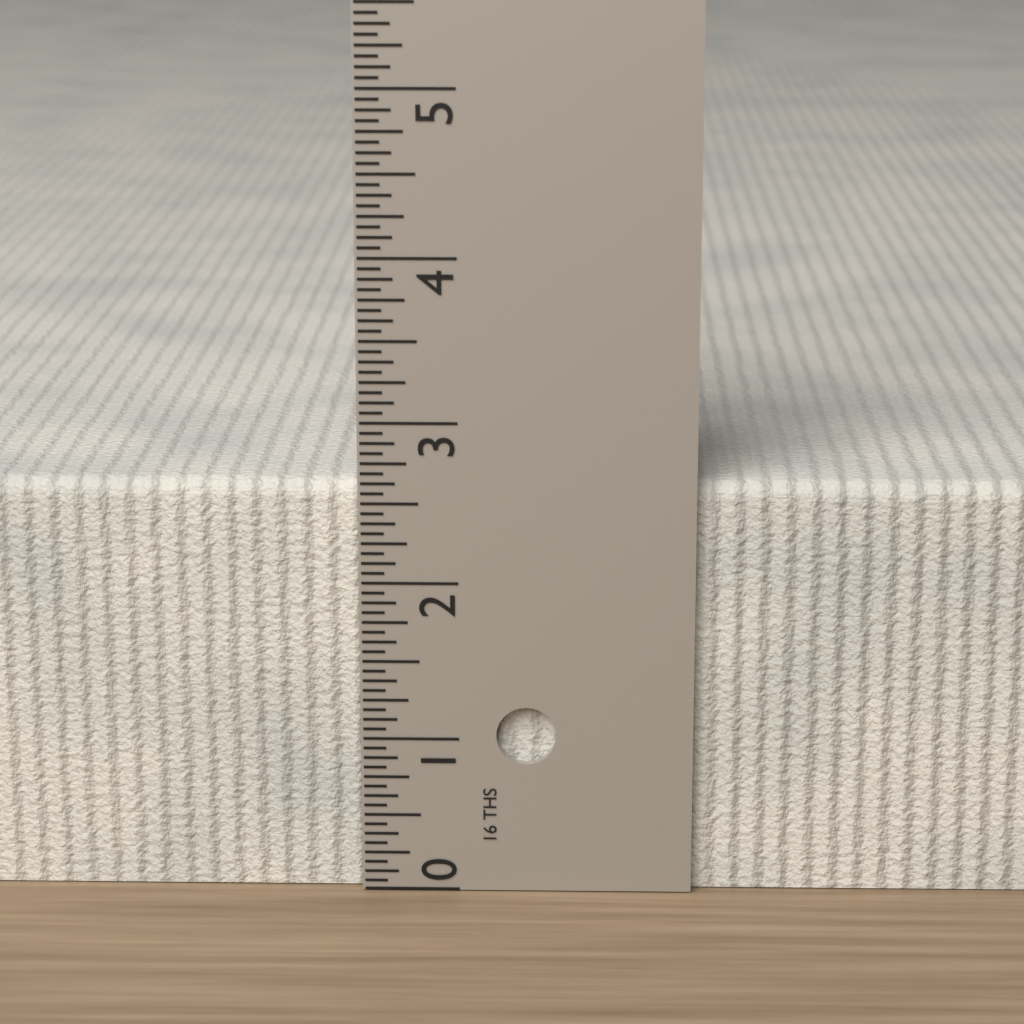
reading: 2.6250 in
